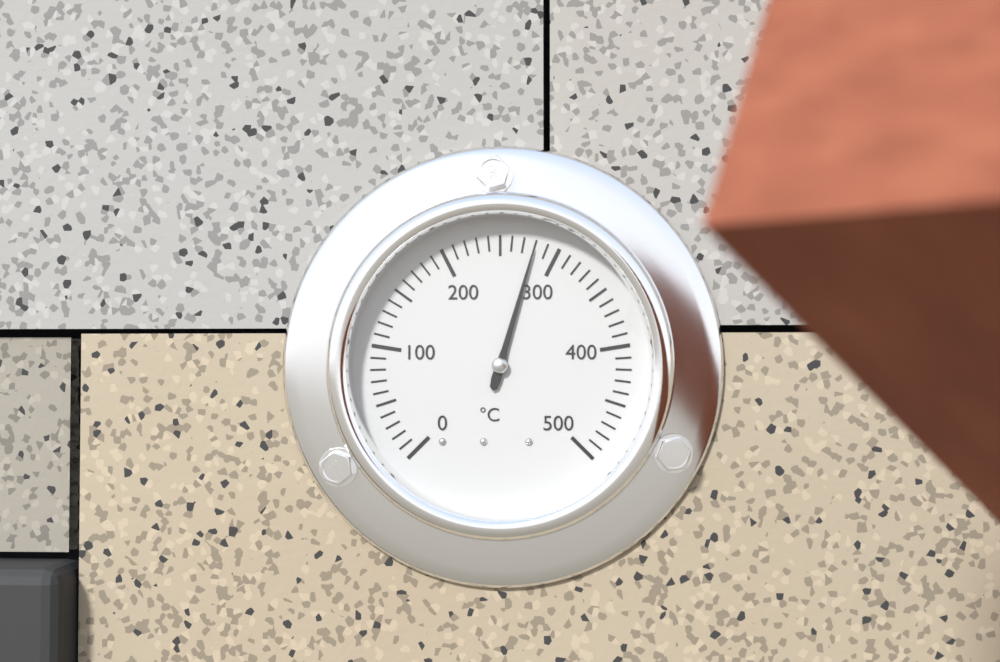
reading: 280 °C
